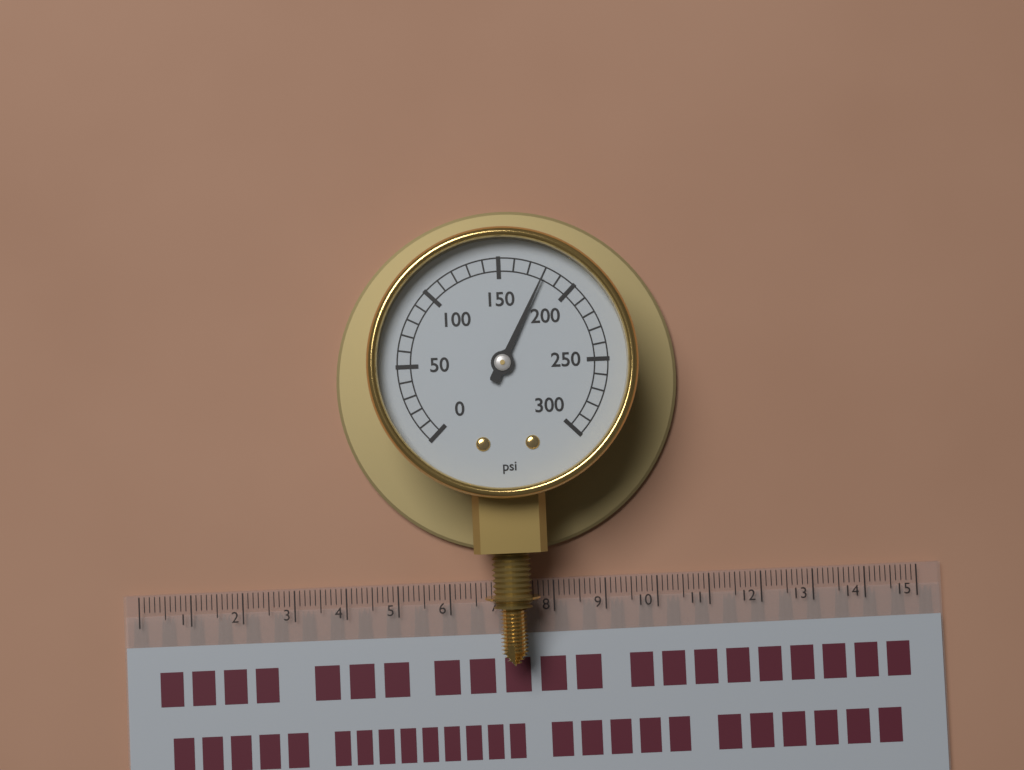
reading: 180 psi
